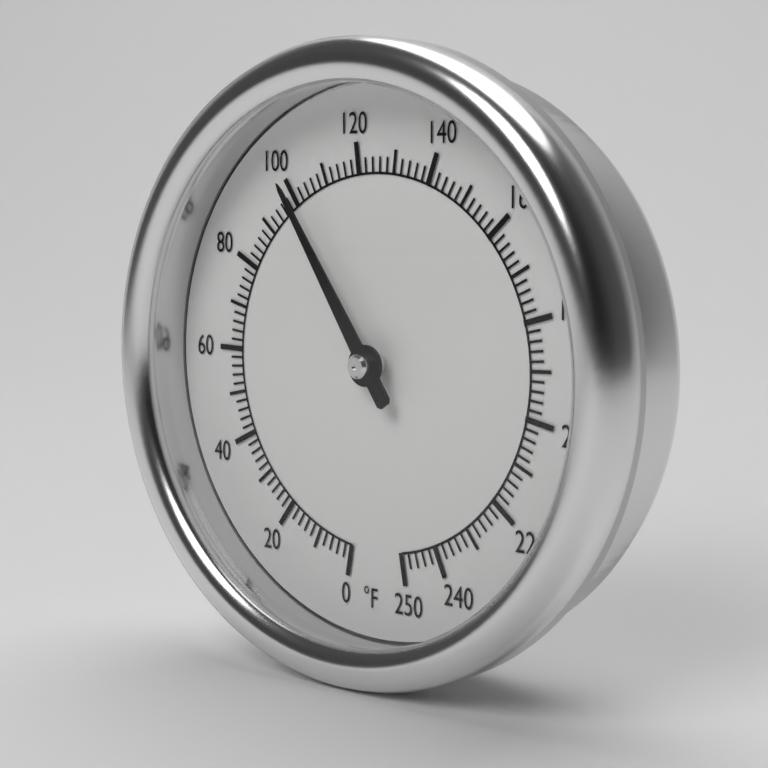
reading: 100 °F
